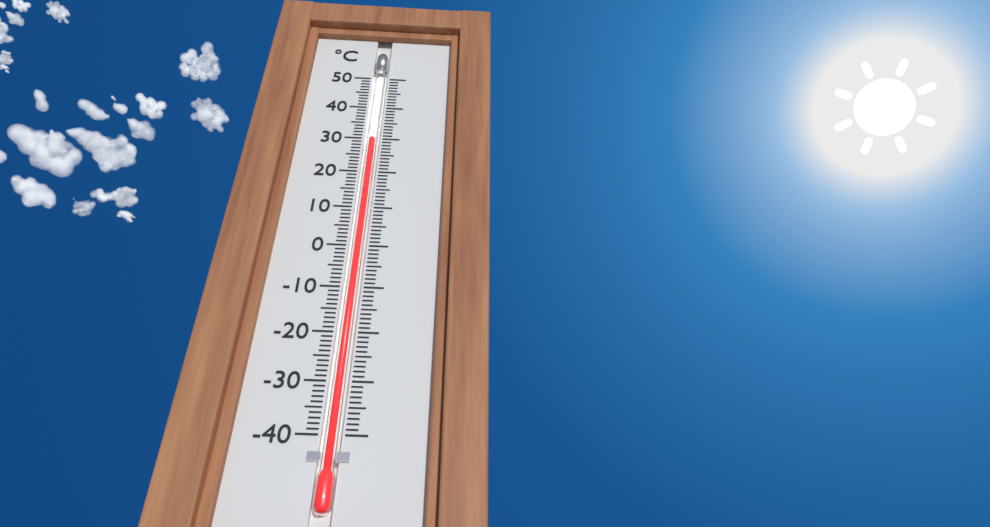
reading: 30 °C
